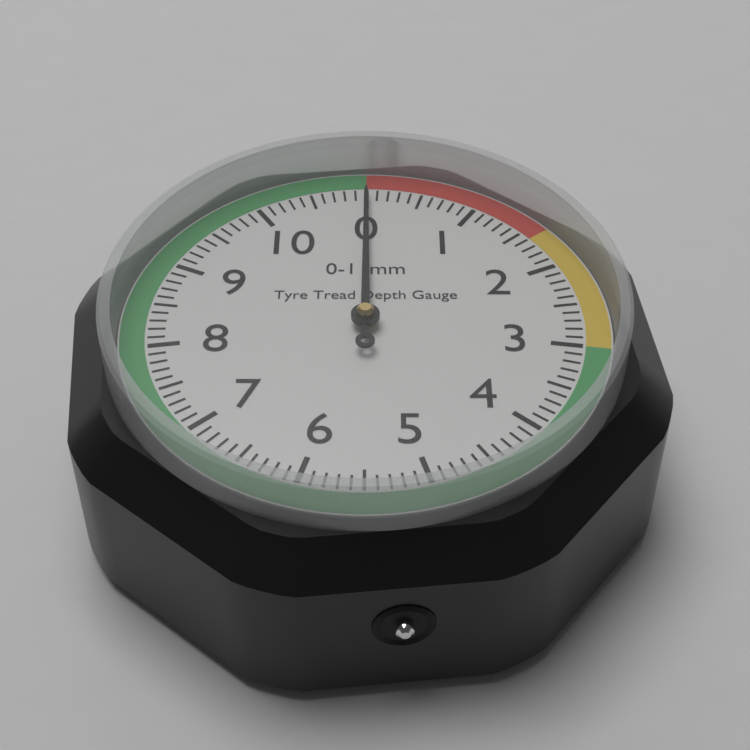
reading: 0.0 mm
